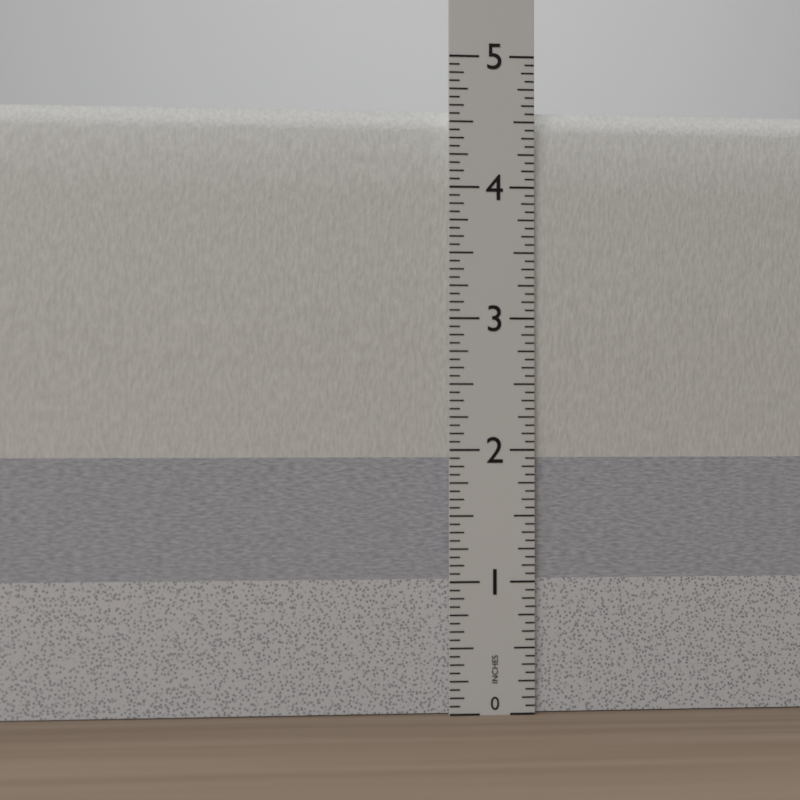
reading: 4.6250 in
